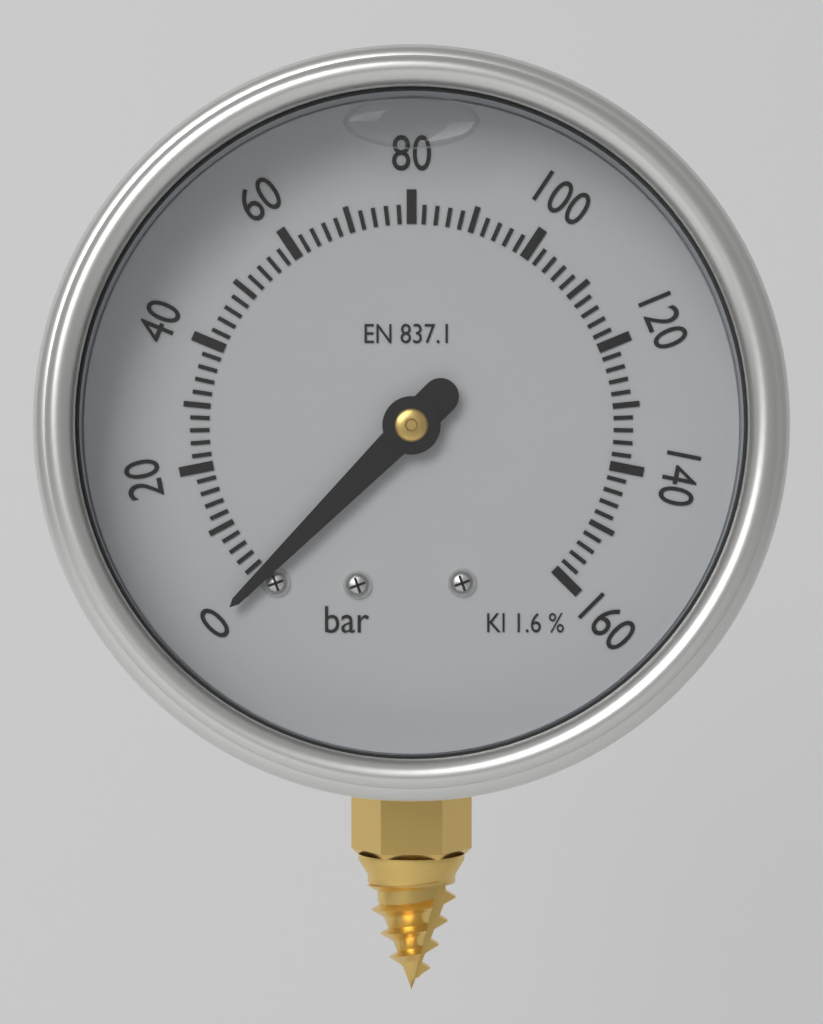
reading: 0 bar
